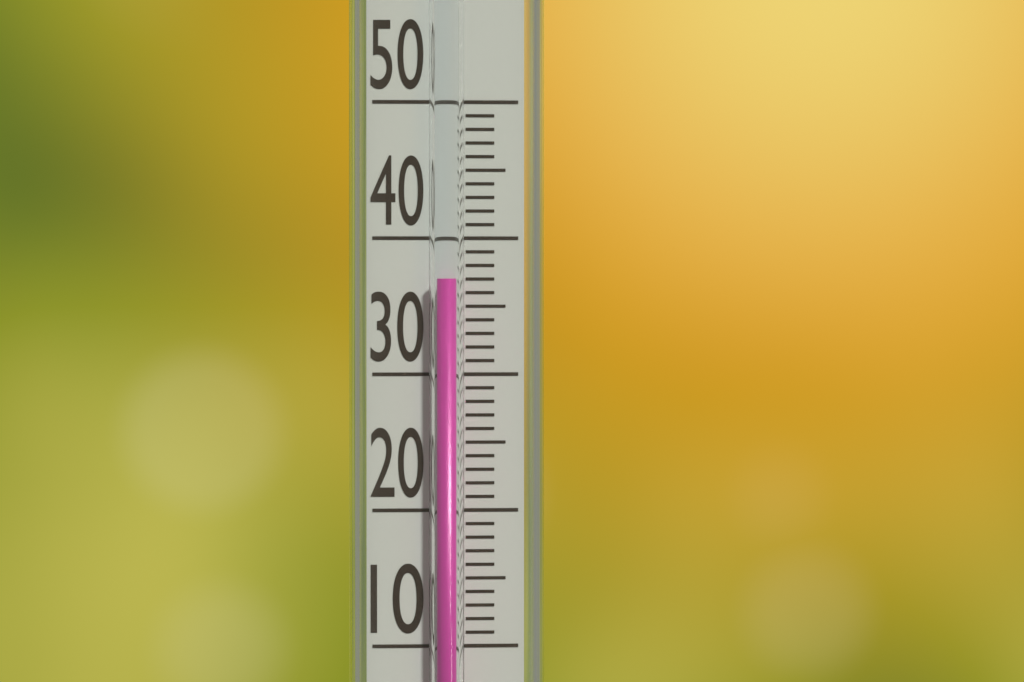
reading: 37 (no unit)
